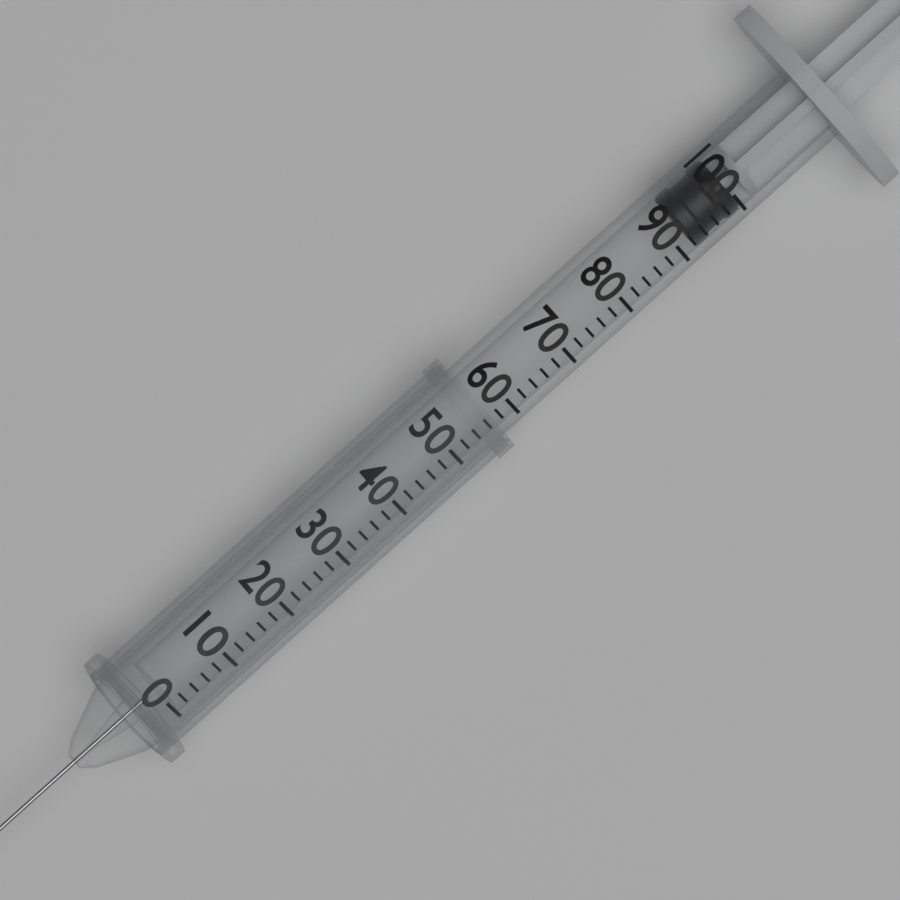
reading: 92 (no unit)
